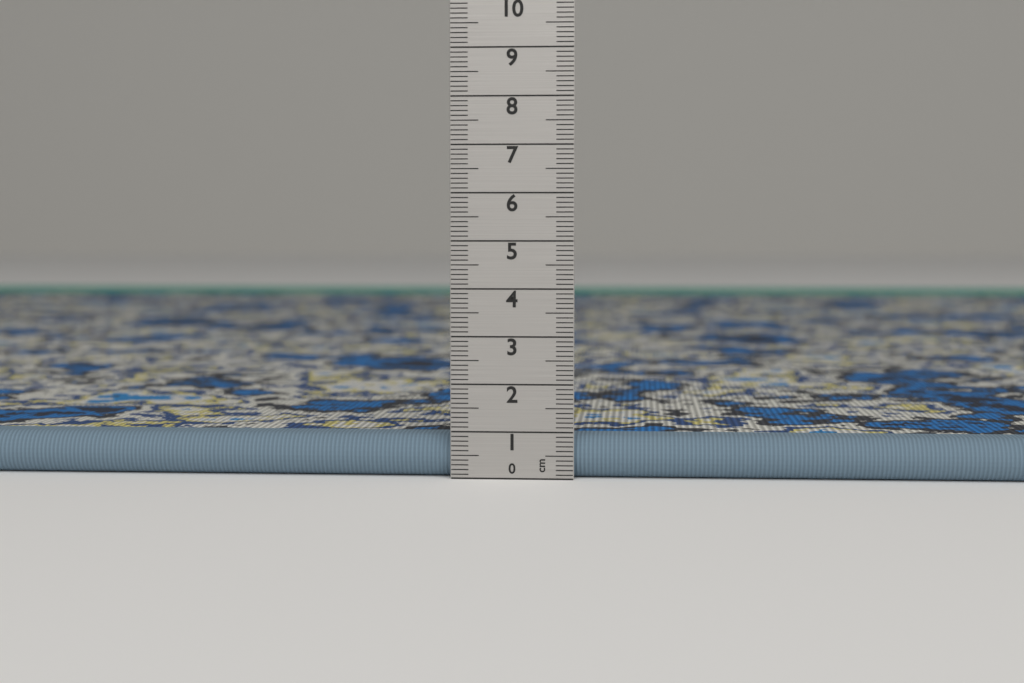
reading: 0.9 cm
